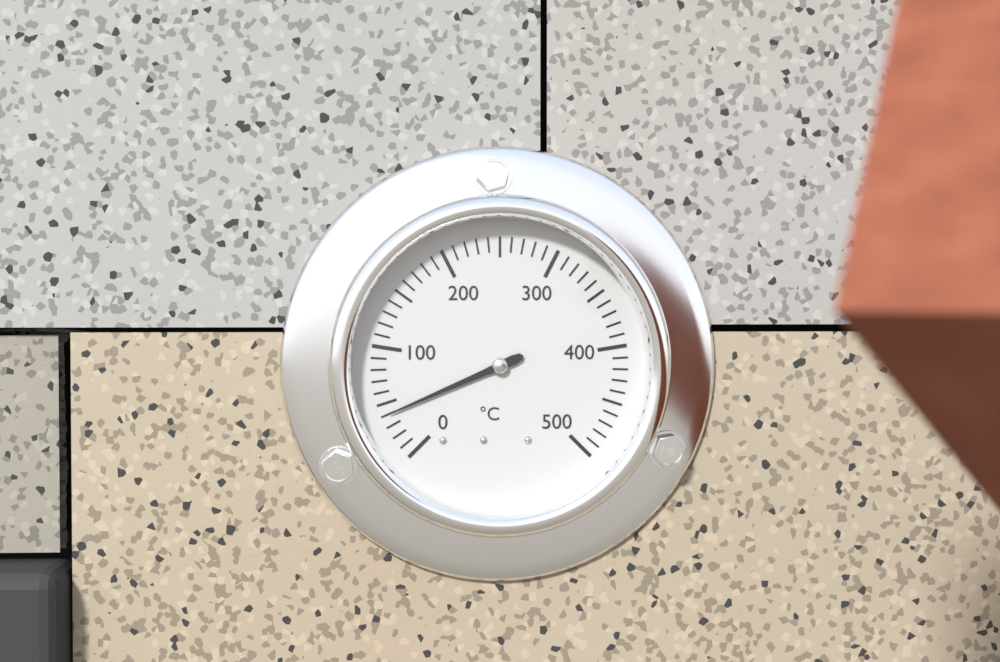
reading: 40 °C
